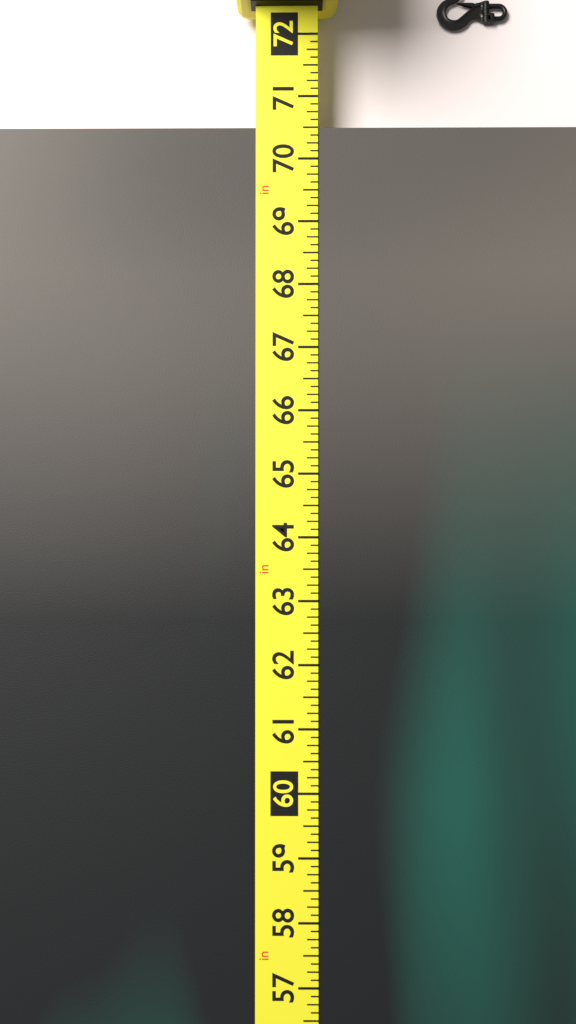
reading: 70.500 in
